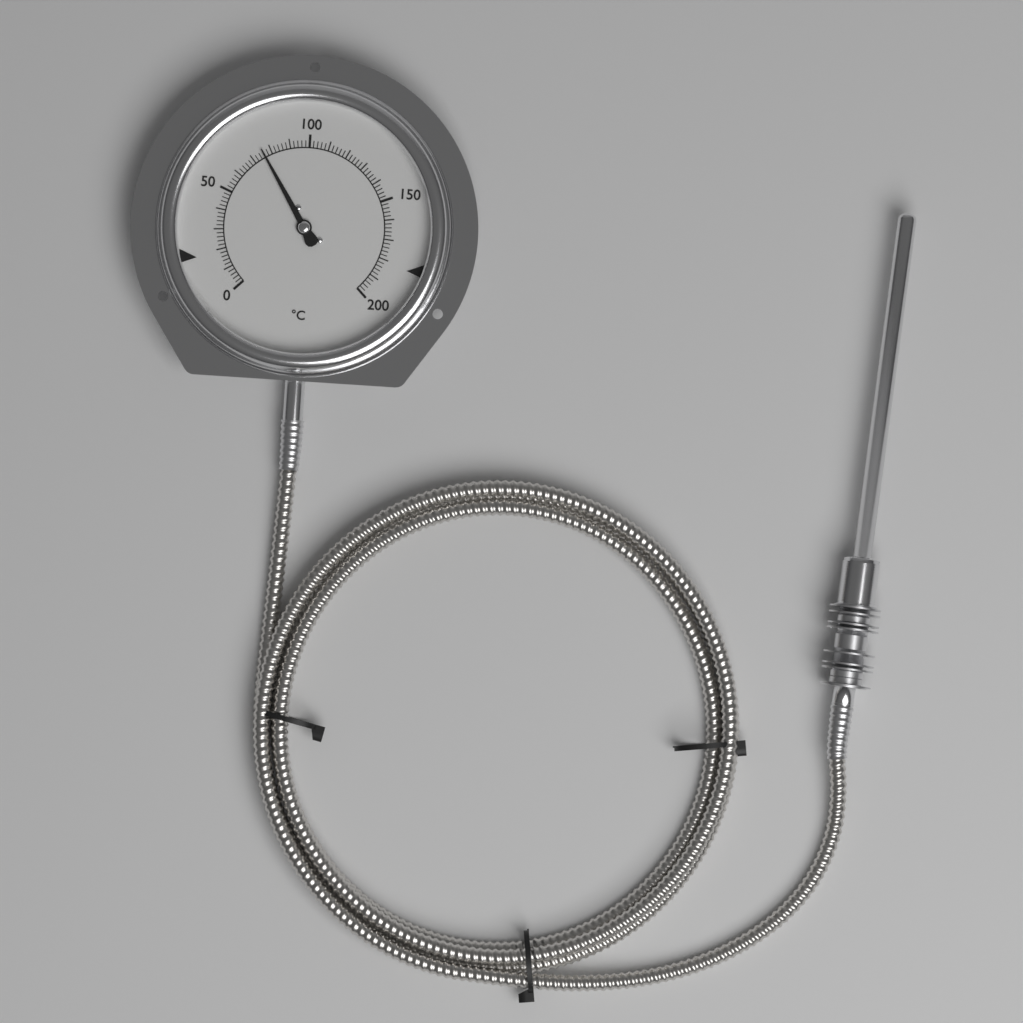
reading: 76 °C
